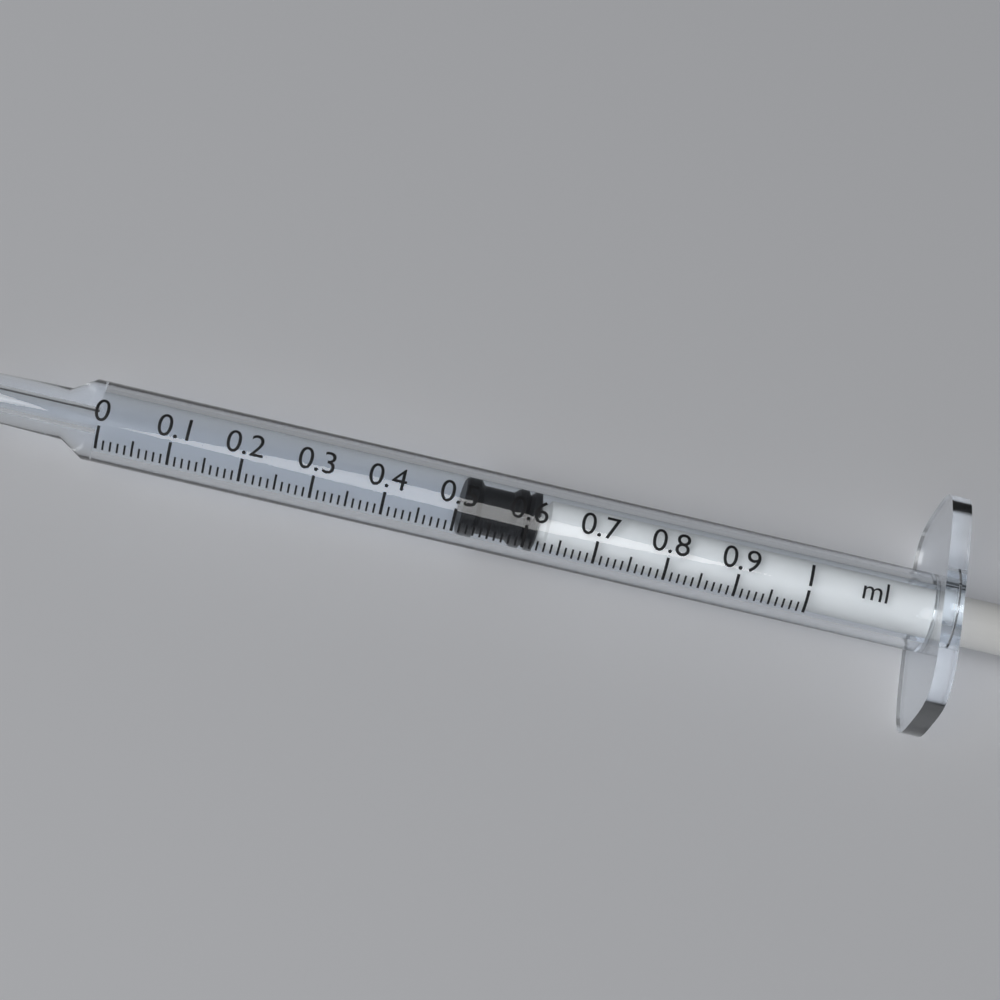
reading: 0.51 ml
